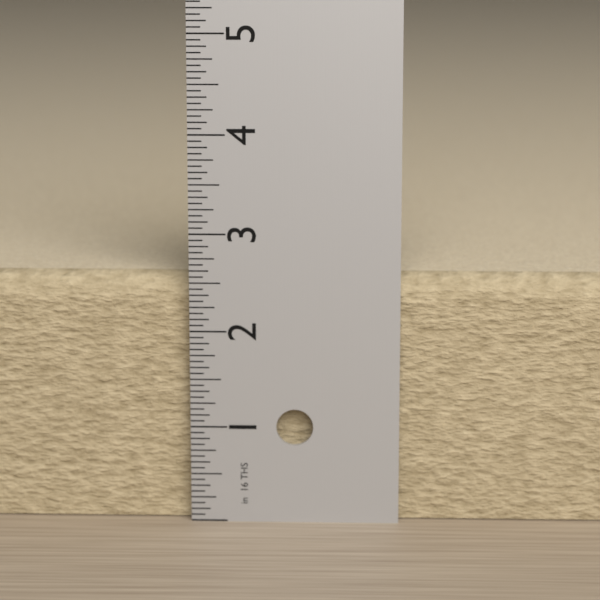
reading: 2.5625 in
